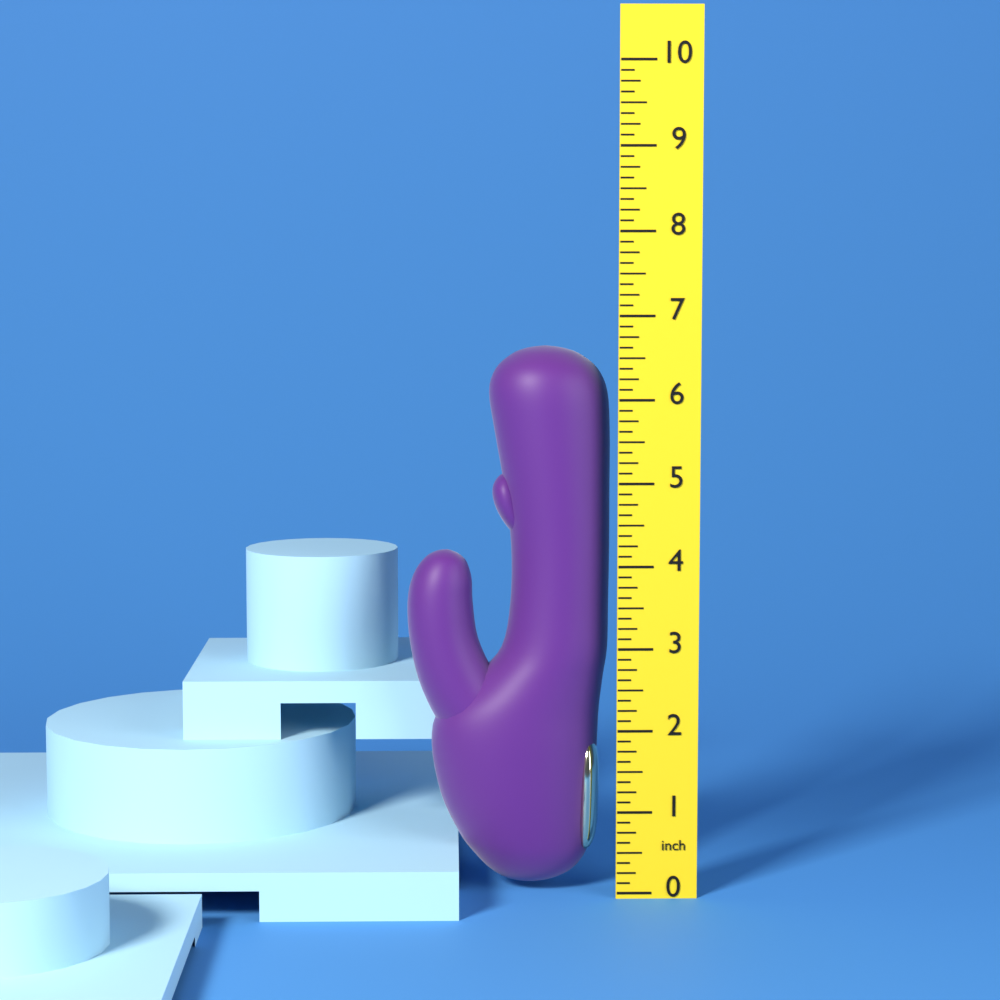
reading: 6.625 inch
